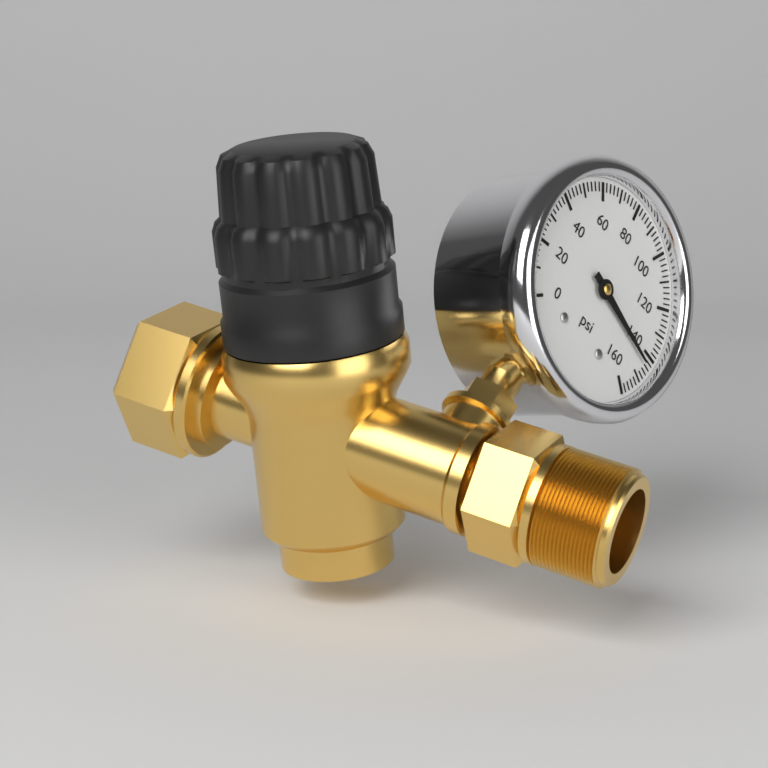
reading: 144 psi
